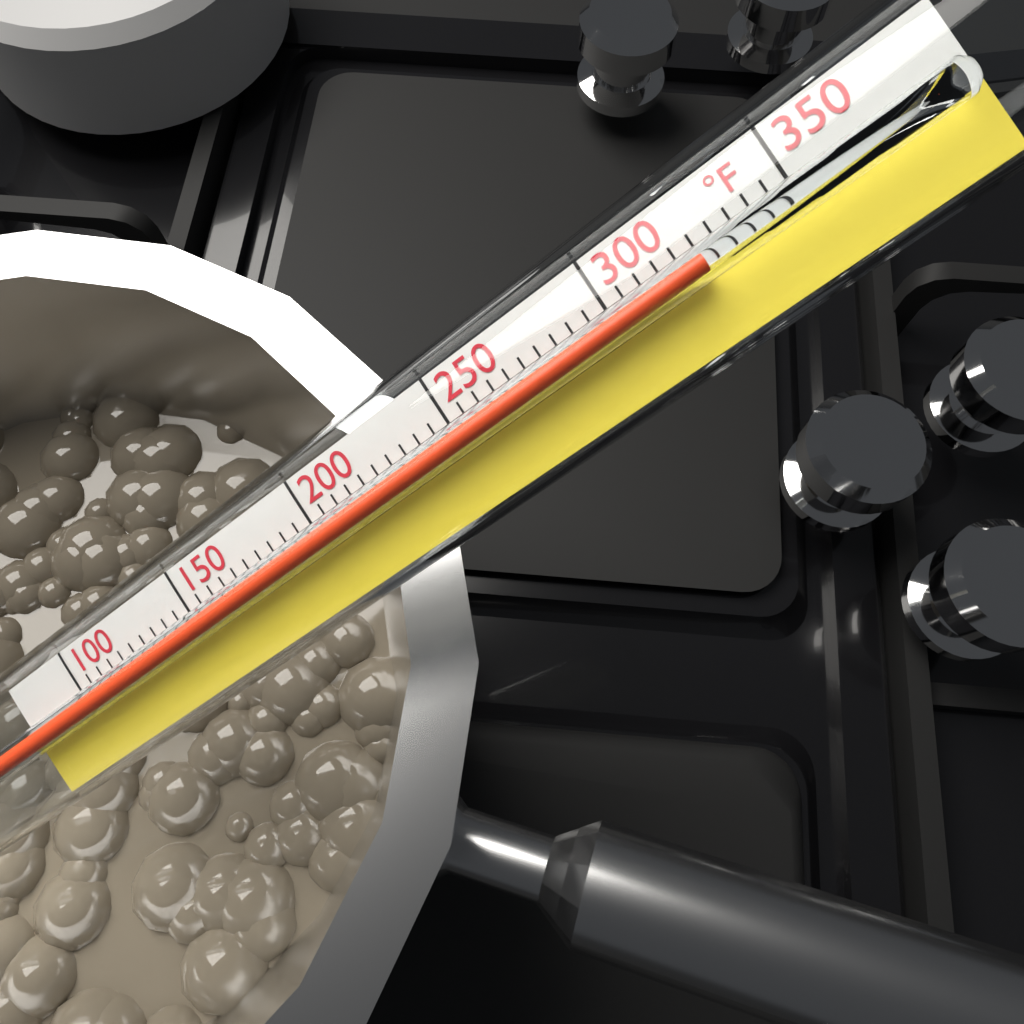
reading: 325 °F
